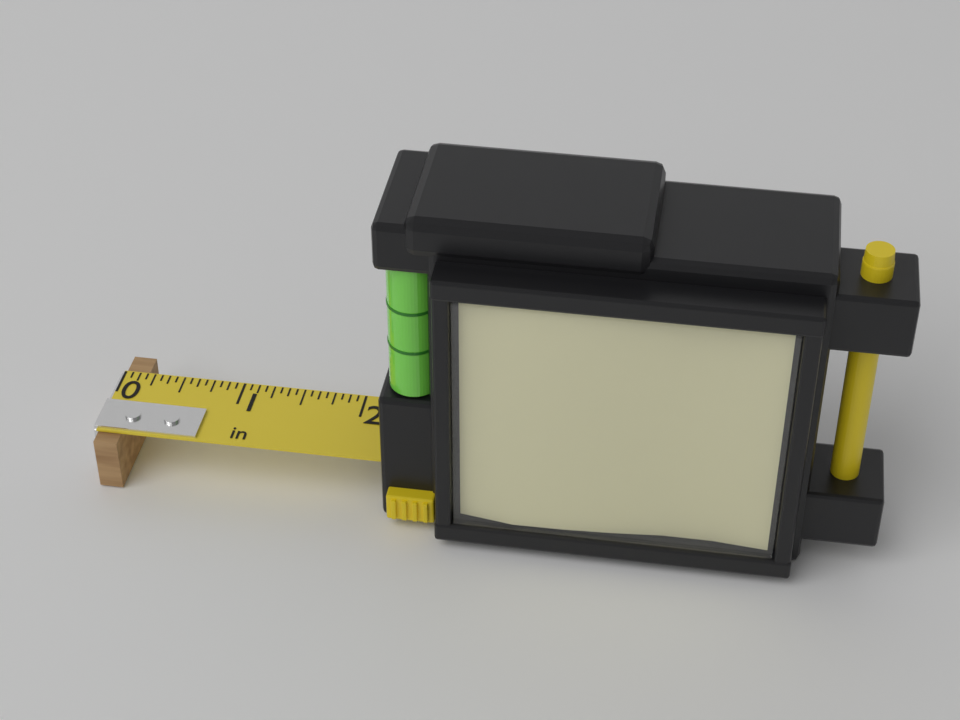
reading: 0.1875 in
